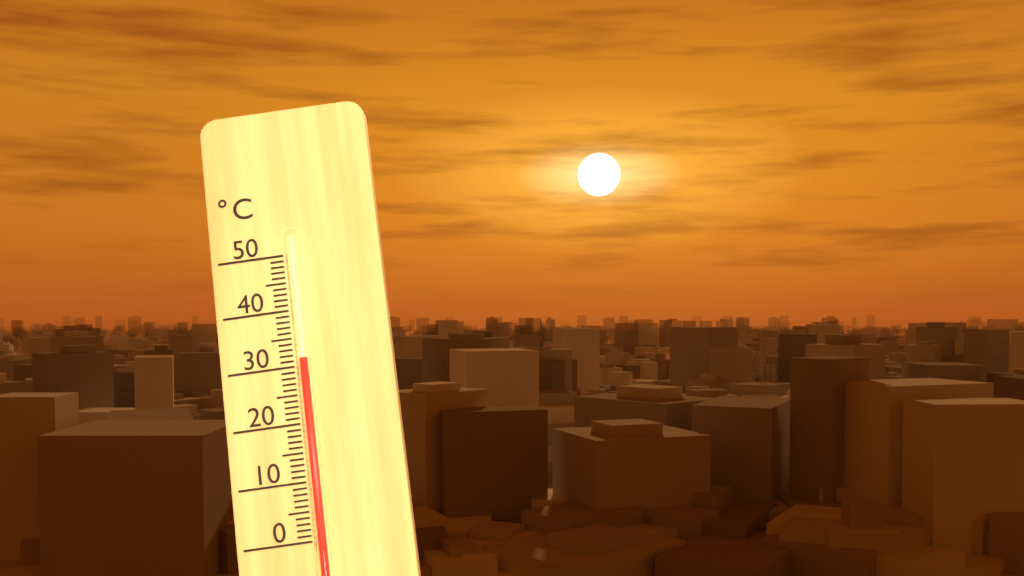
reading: 31 °C
